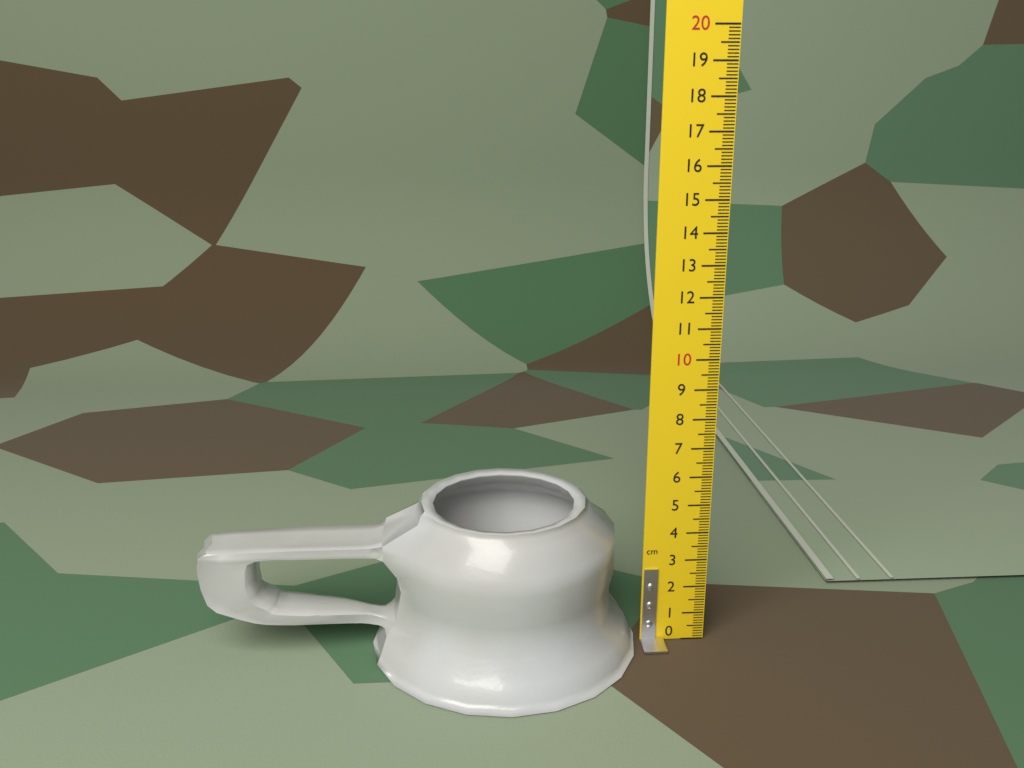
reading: 5.2 cm
